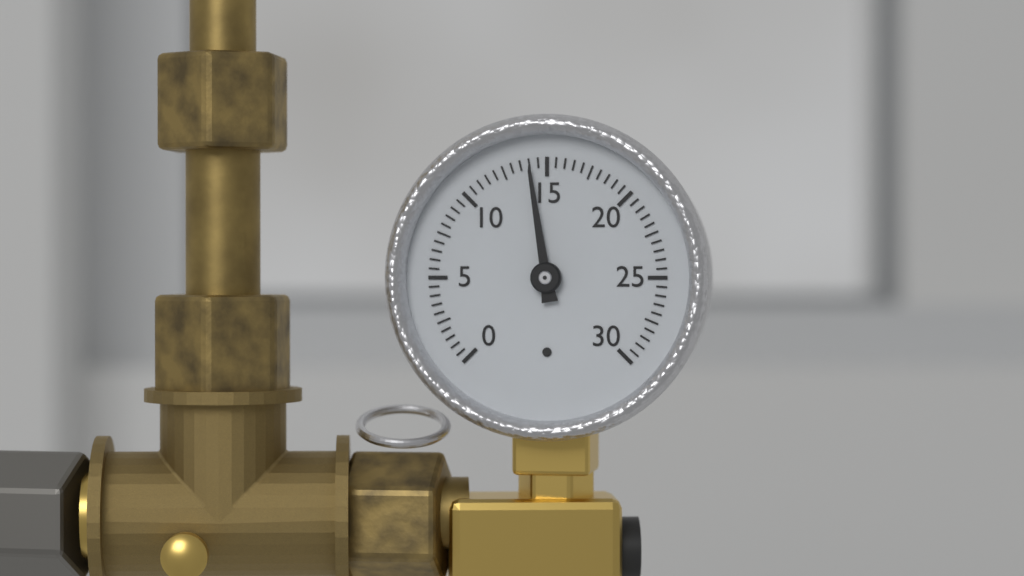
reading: 14.0 (no unit)
